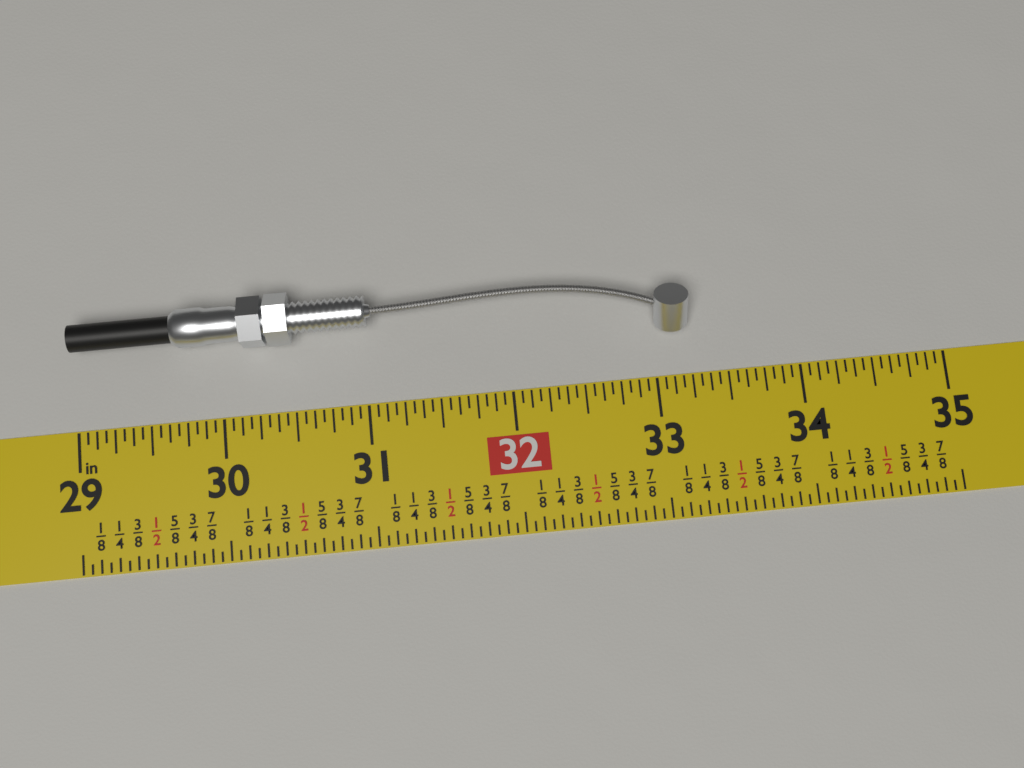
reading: 33.2500 in
